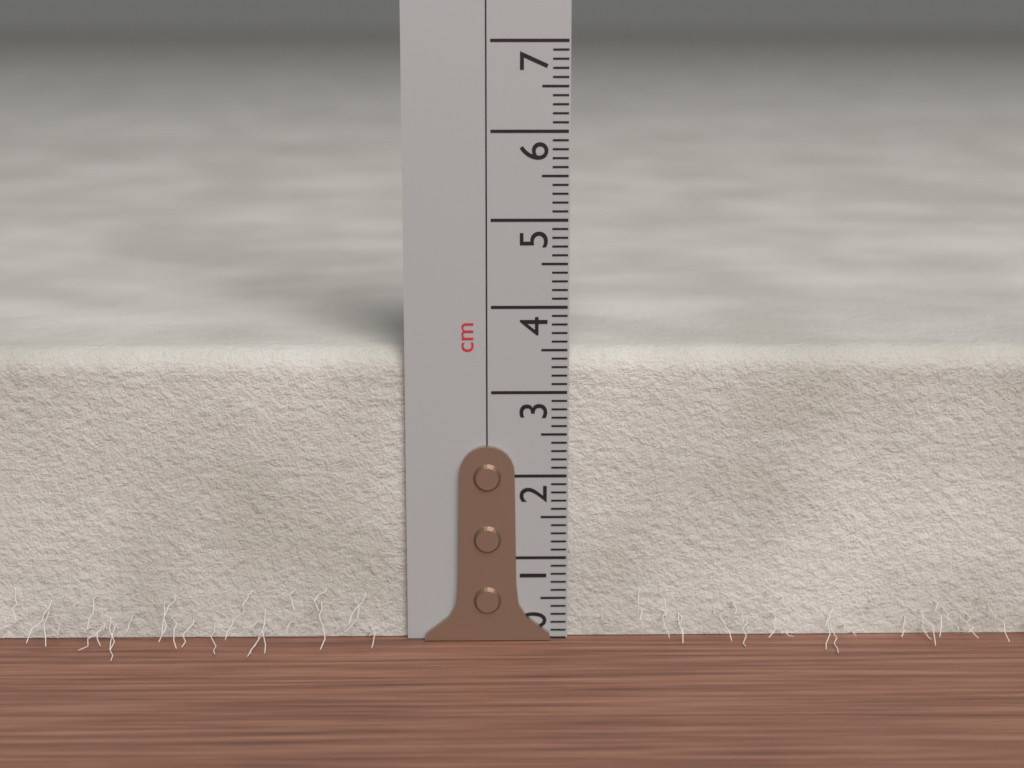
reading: 3.5 cm
